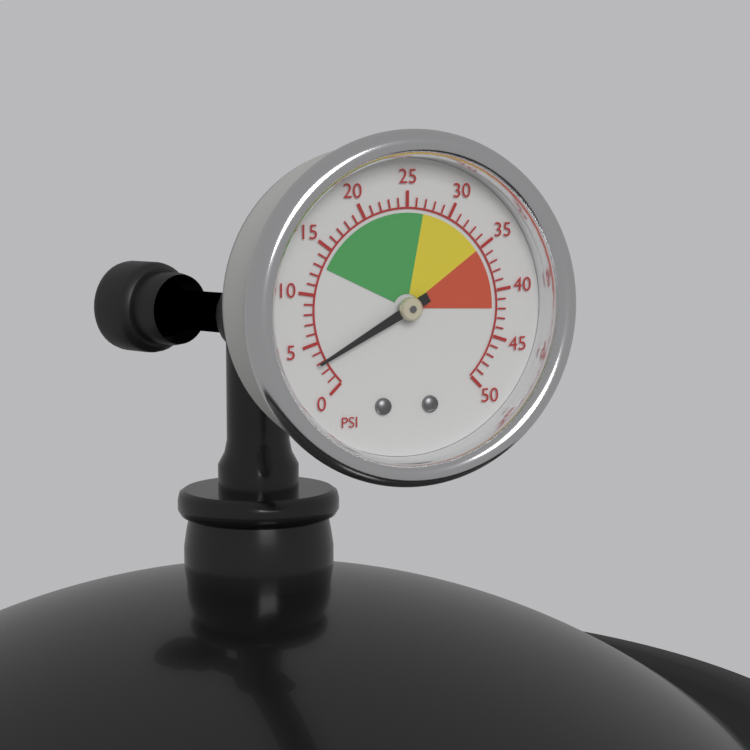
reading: 3 psi
